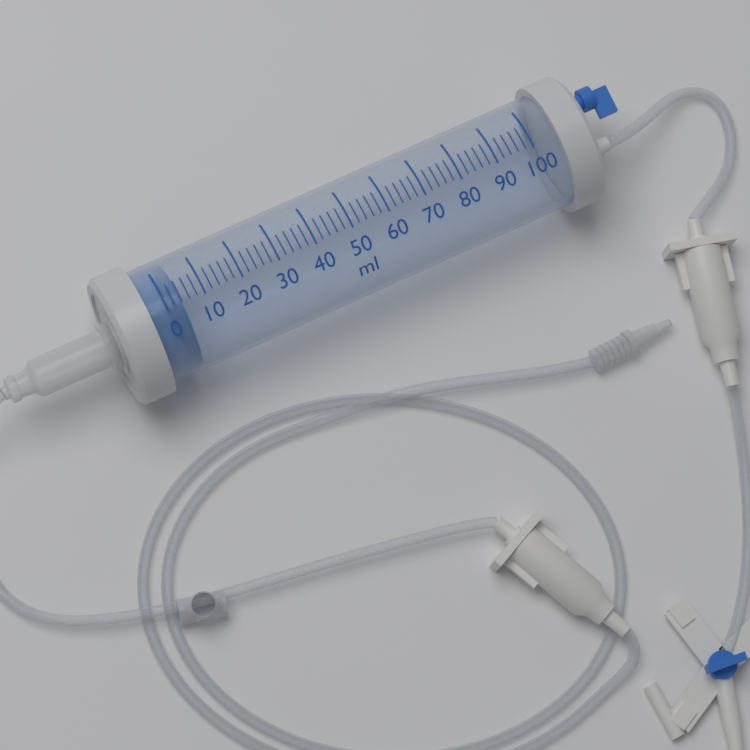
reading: 4 ml
